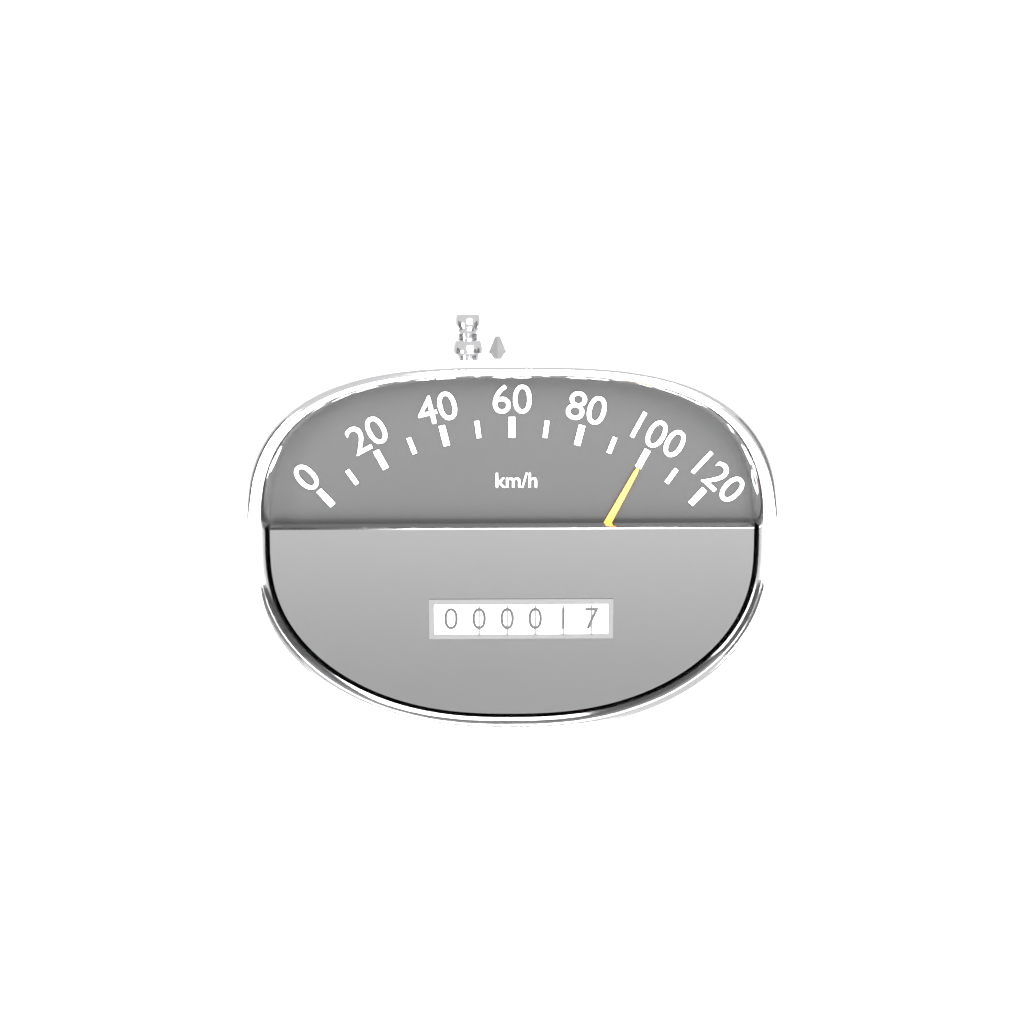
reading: 100 km/h
